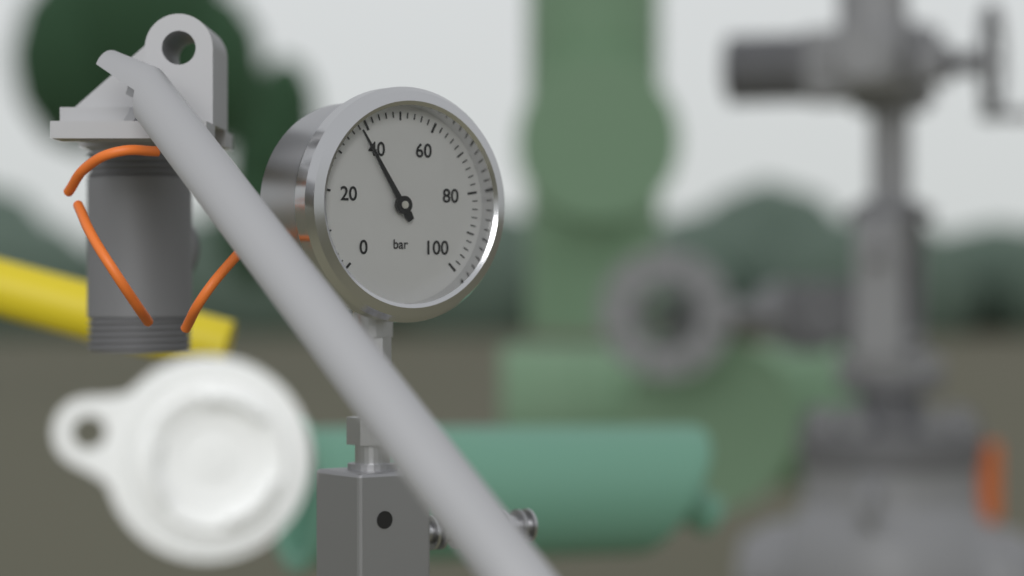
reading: 38 bar
